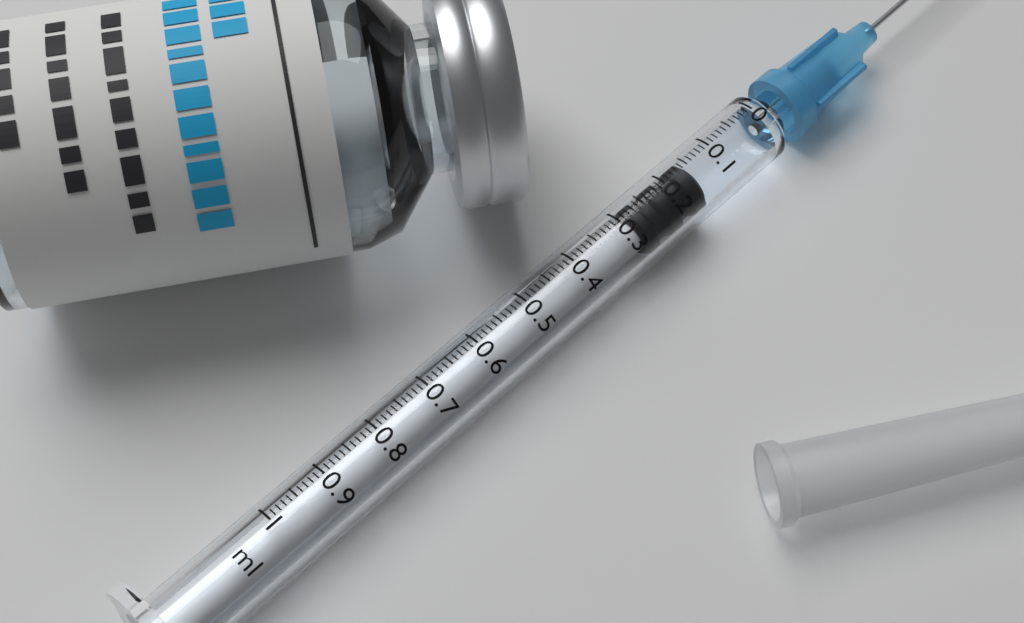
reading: 0.15 ml
